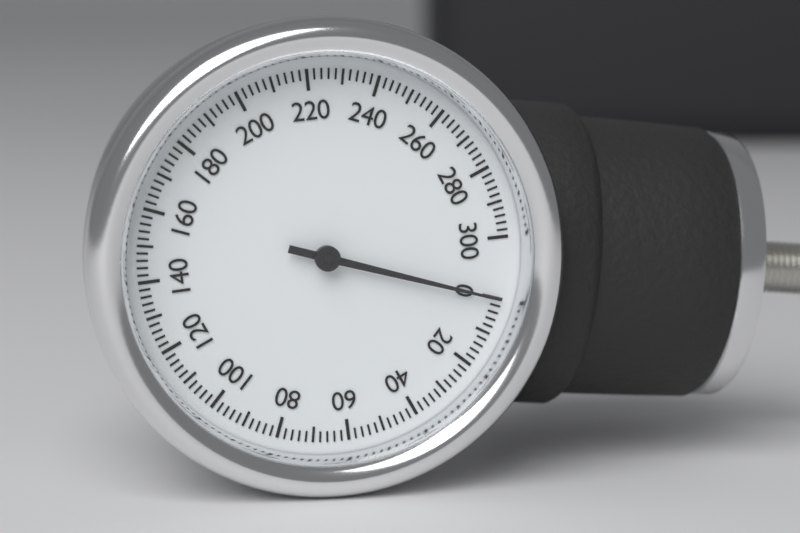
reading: 0 (no unit)
